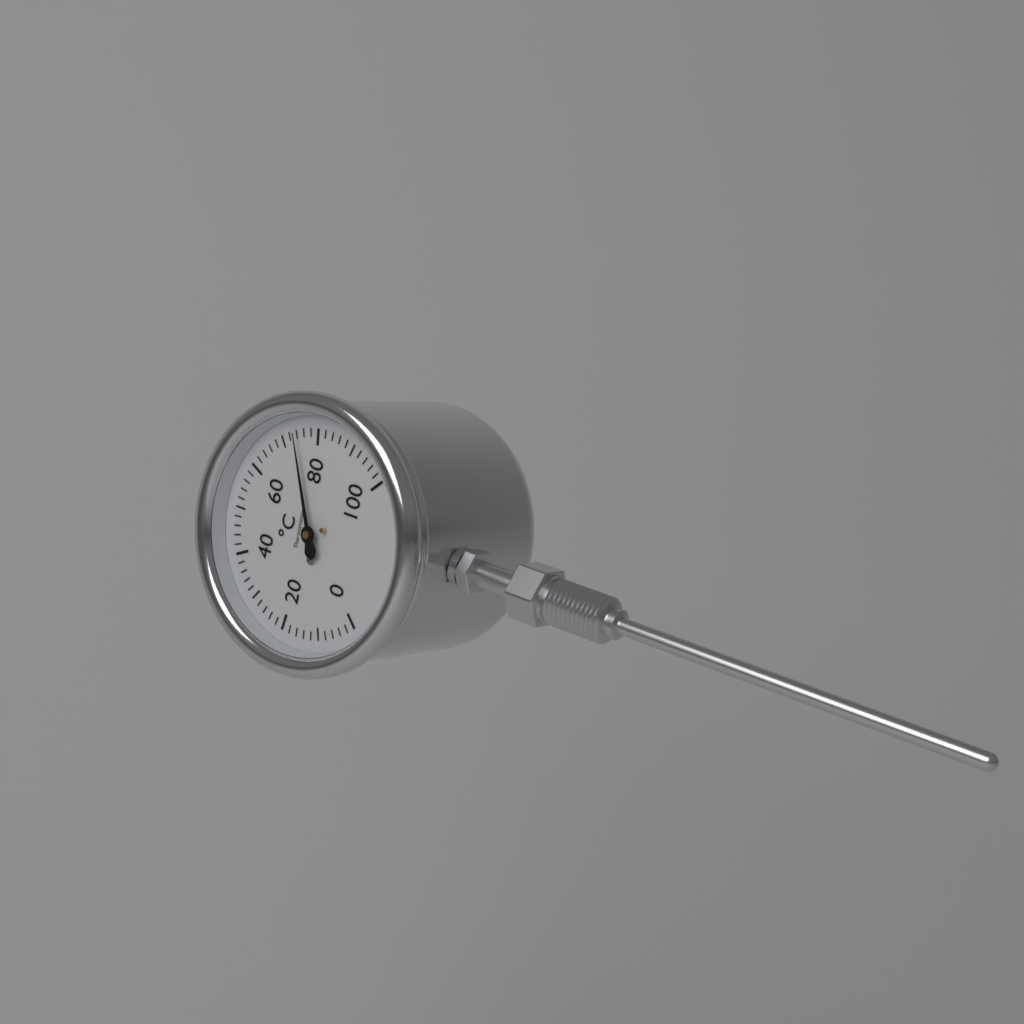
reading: 74 °C
